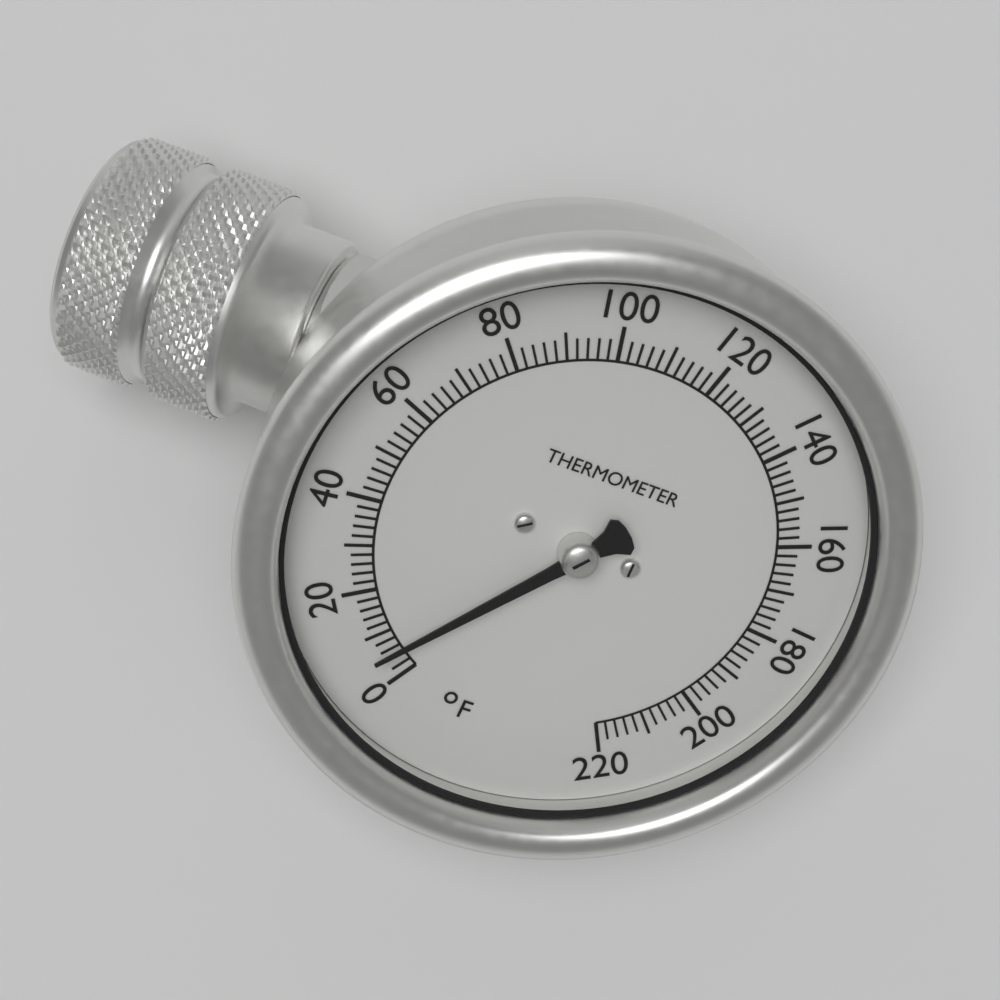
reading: 6 °F
